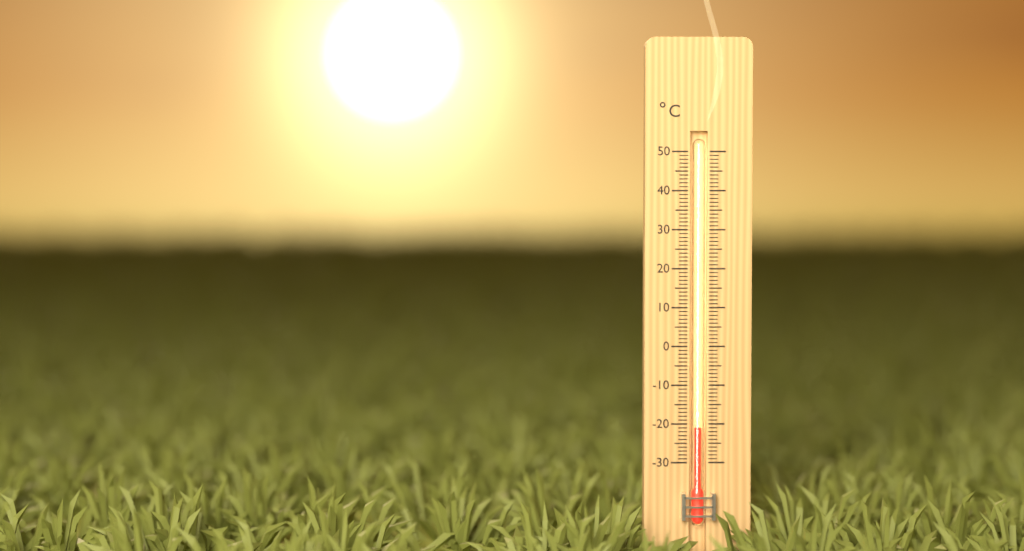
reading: -21 °C
